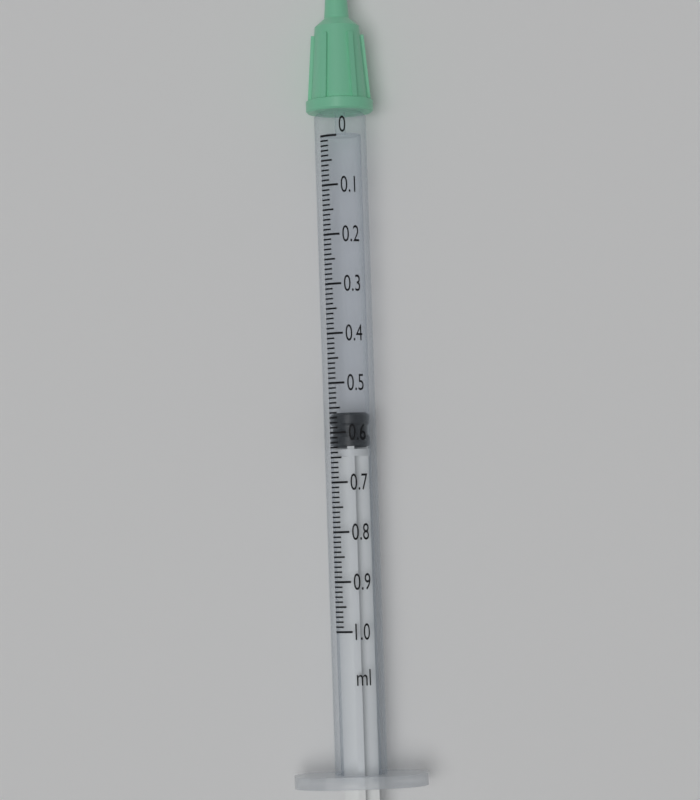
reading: 0.56 ml
